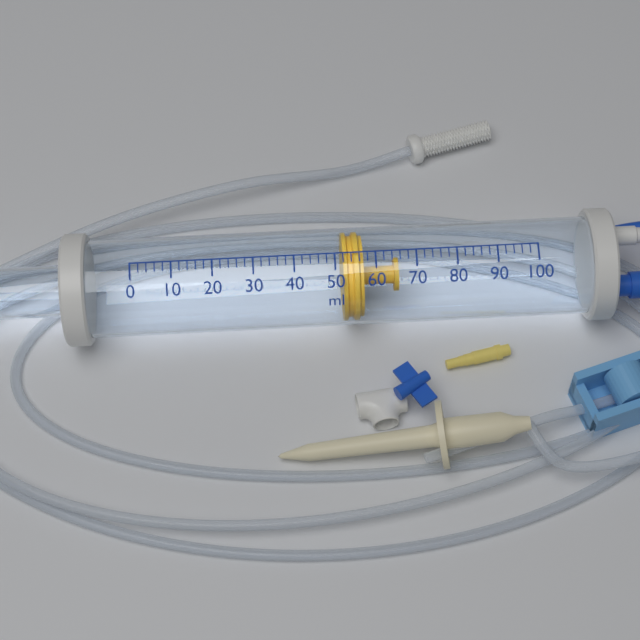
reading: 52 ml
